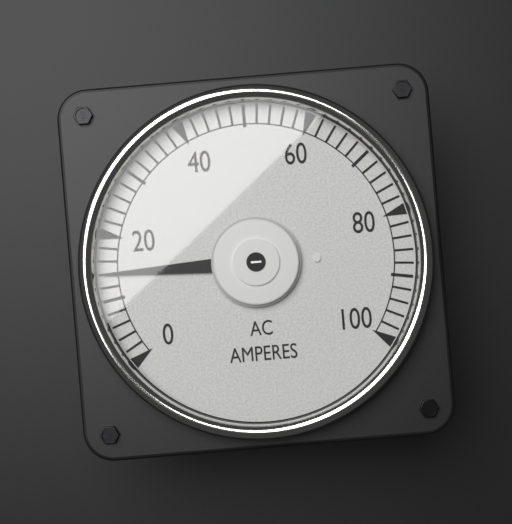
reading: 14 A
